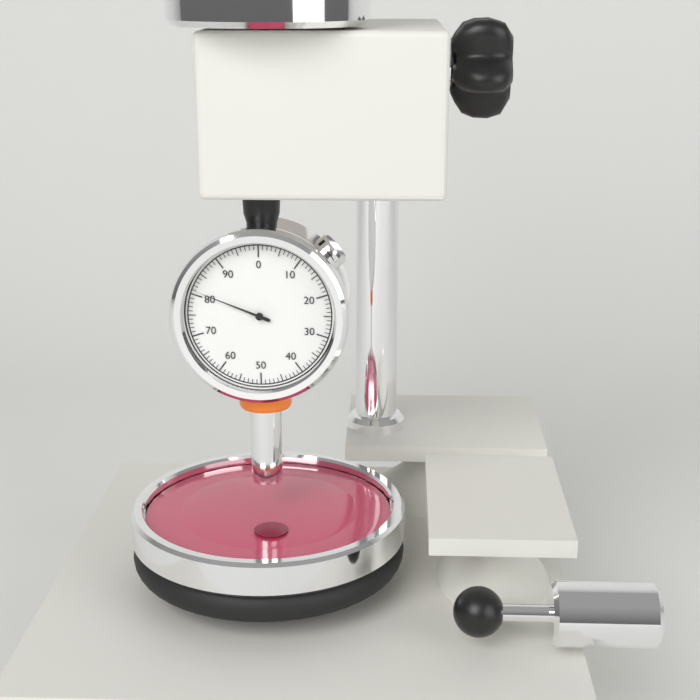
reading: 81 (no unit)
